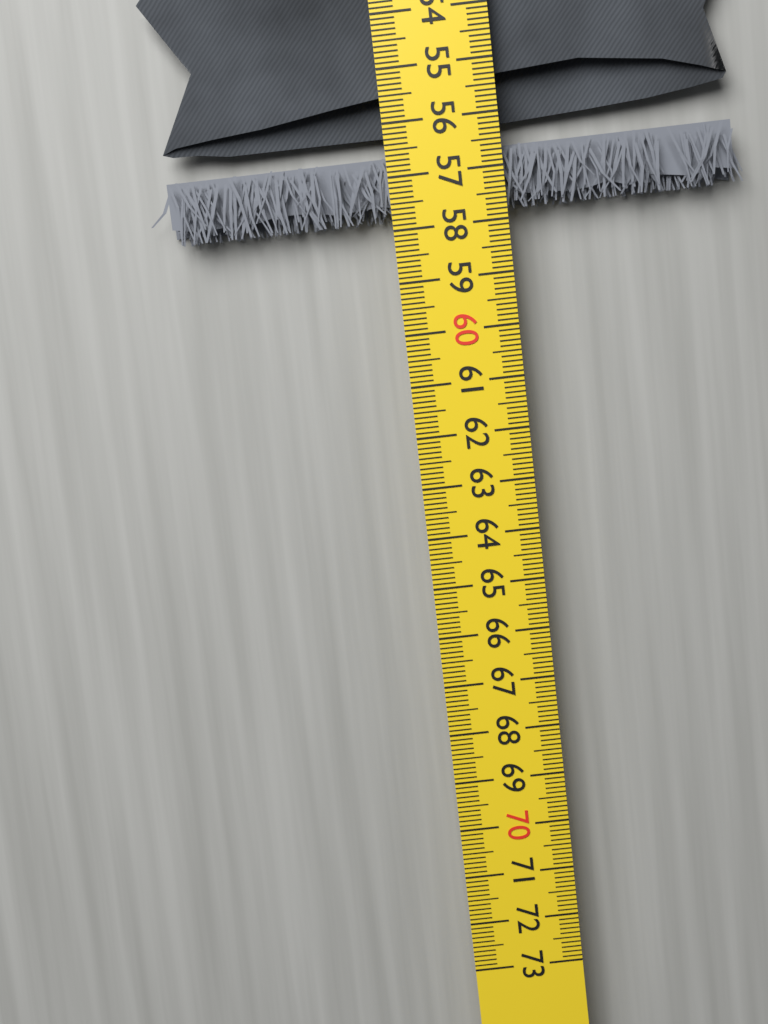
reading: 57.8 cm
